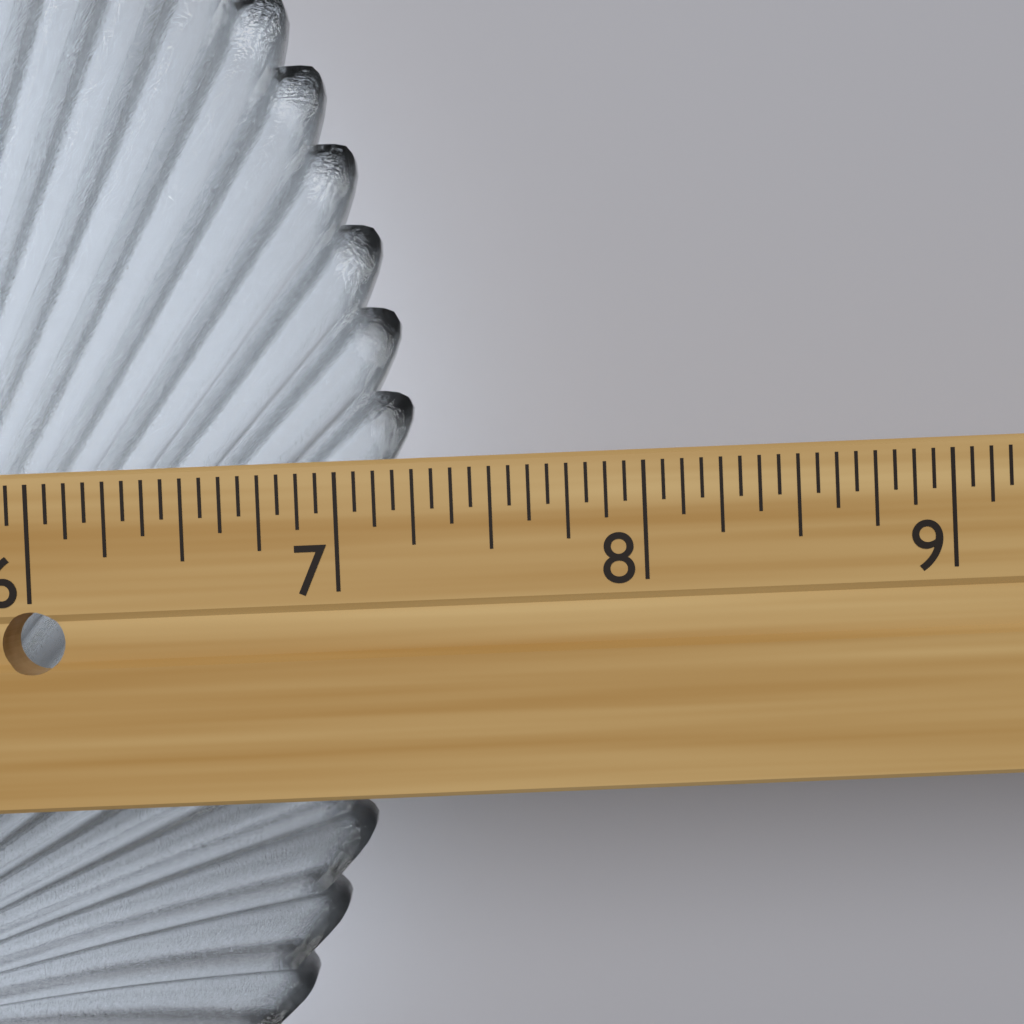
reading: 7.2500 in
